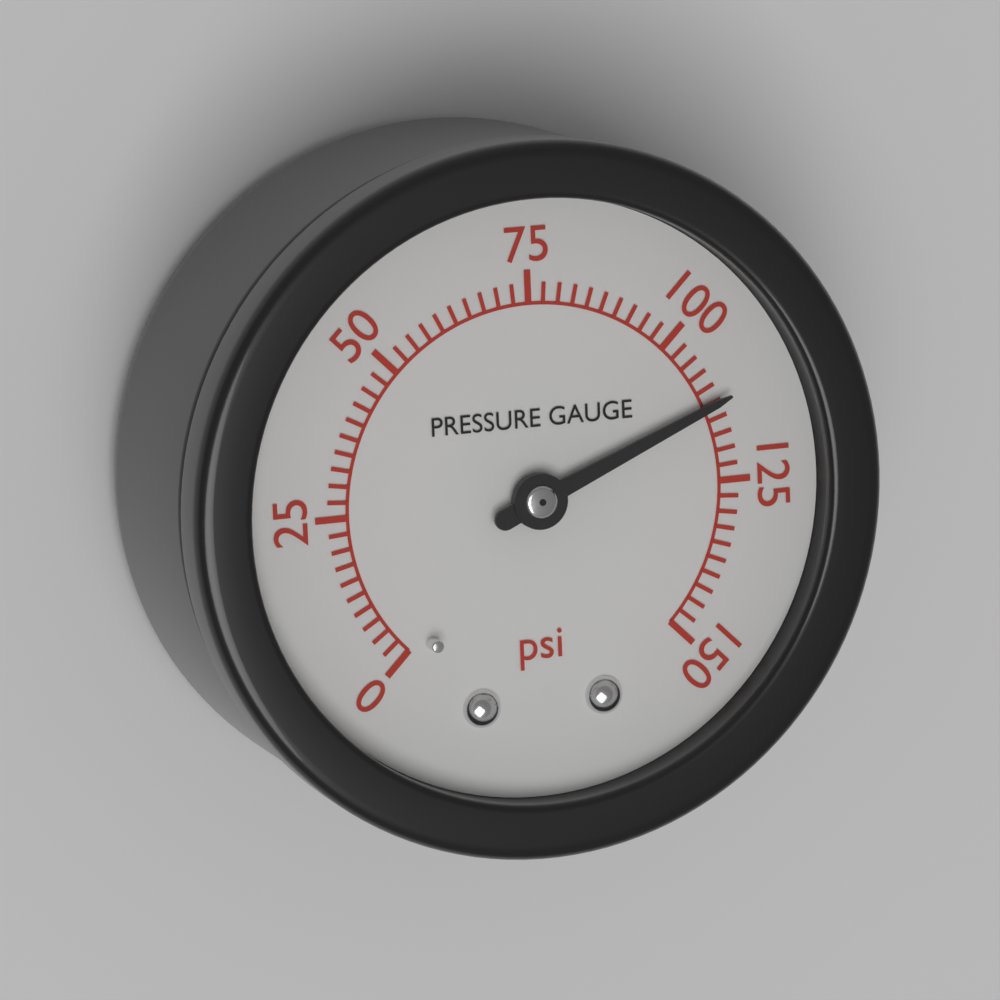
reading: 112.5 psi
